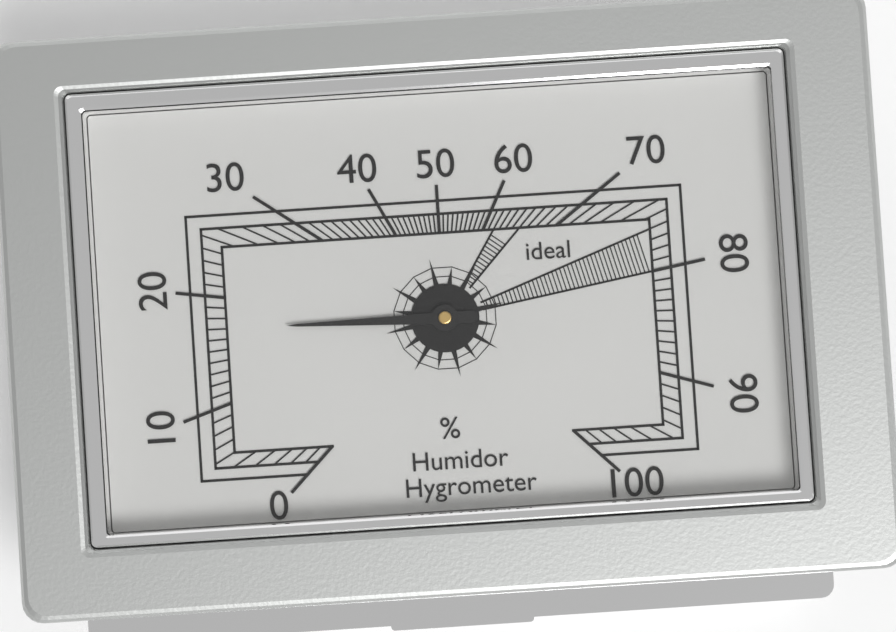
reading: 17 %
